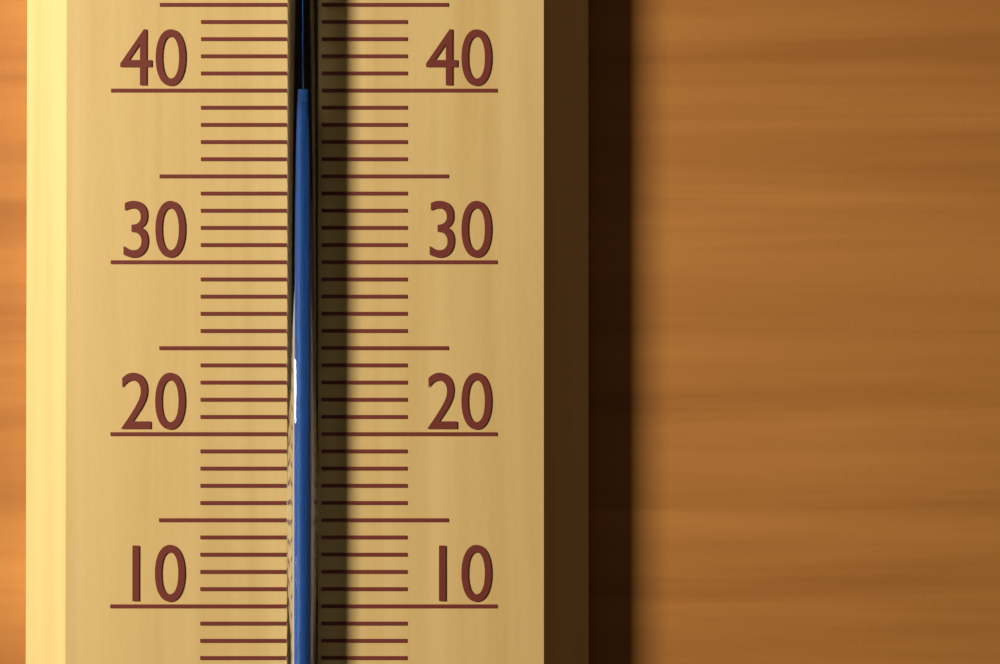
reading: 39 °C
